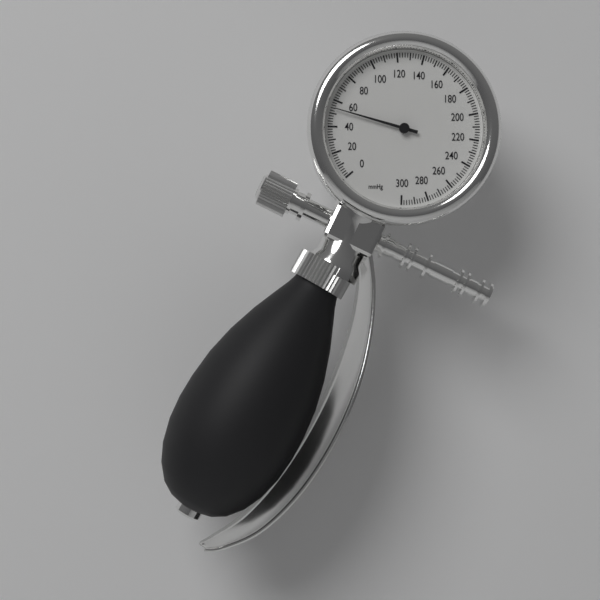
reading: 54 mmHg
